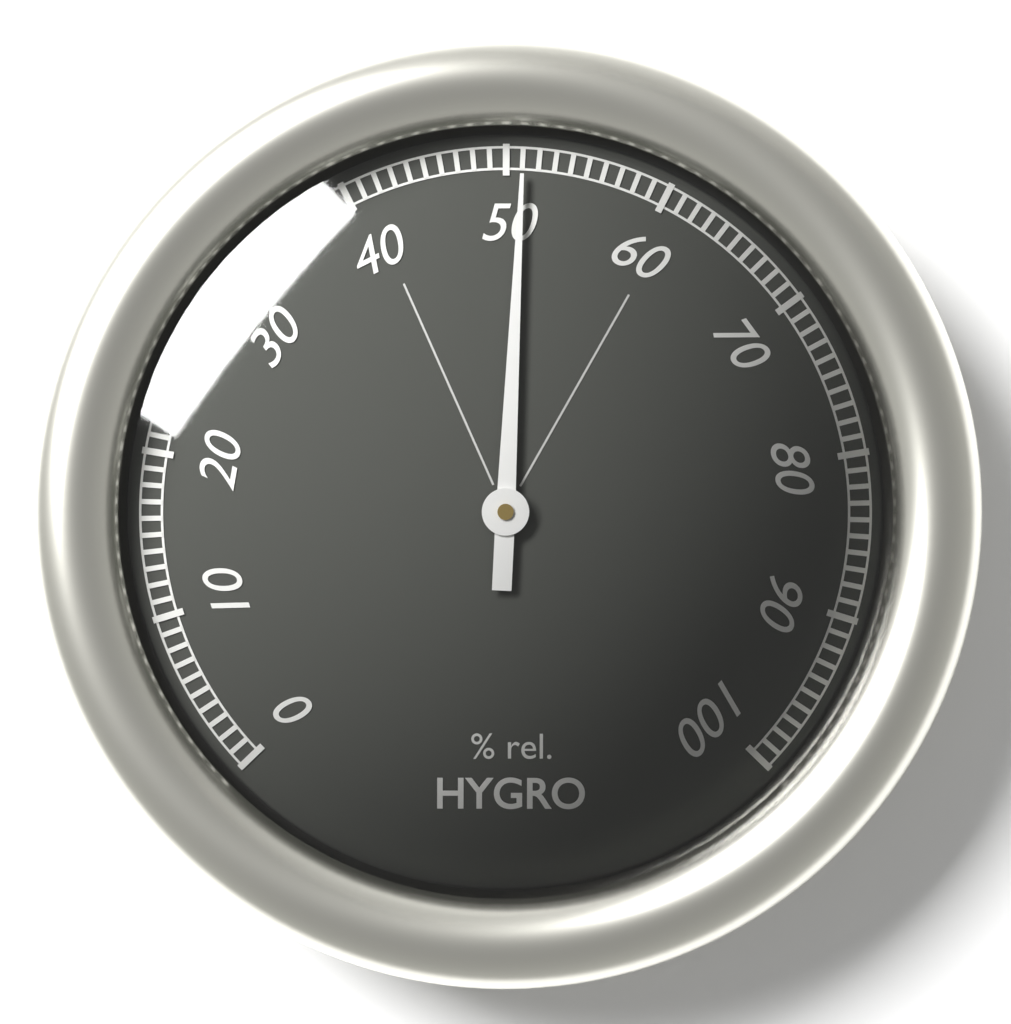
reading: 51 %
